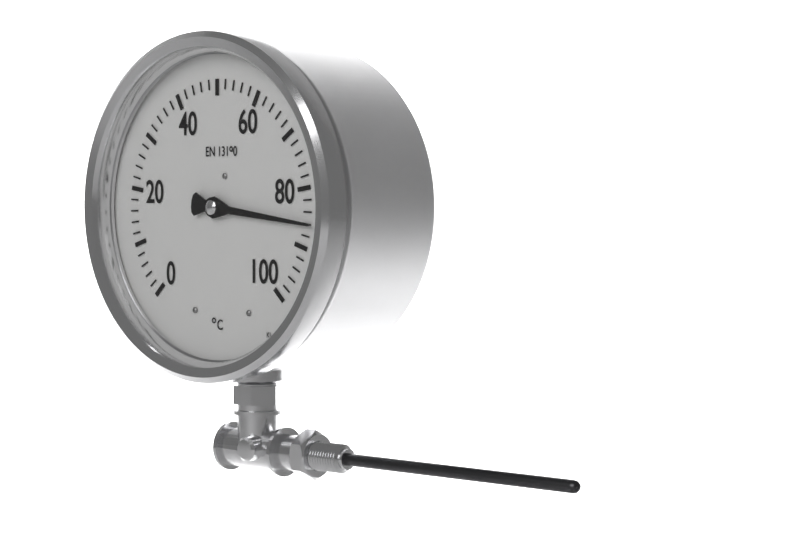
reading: 86 °C
